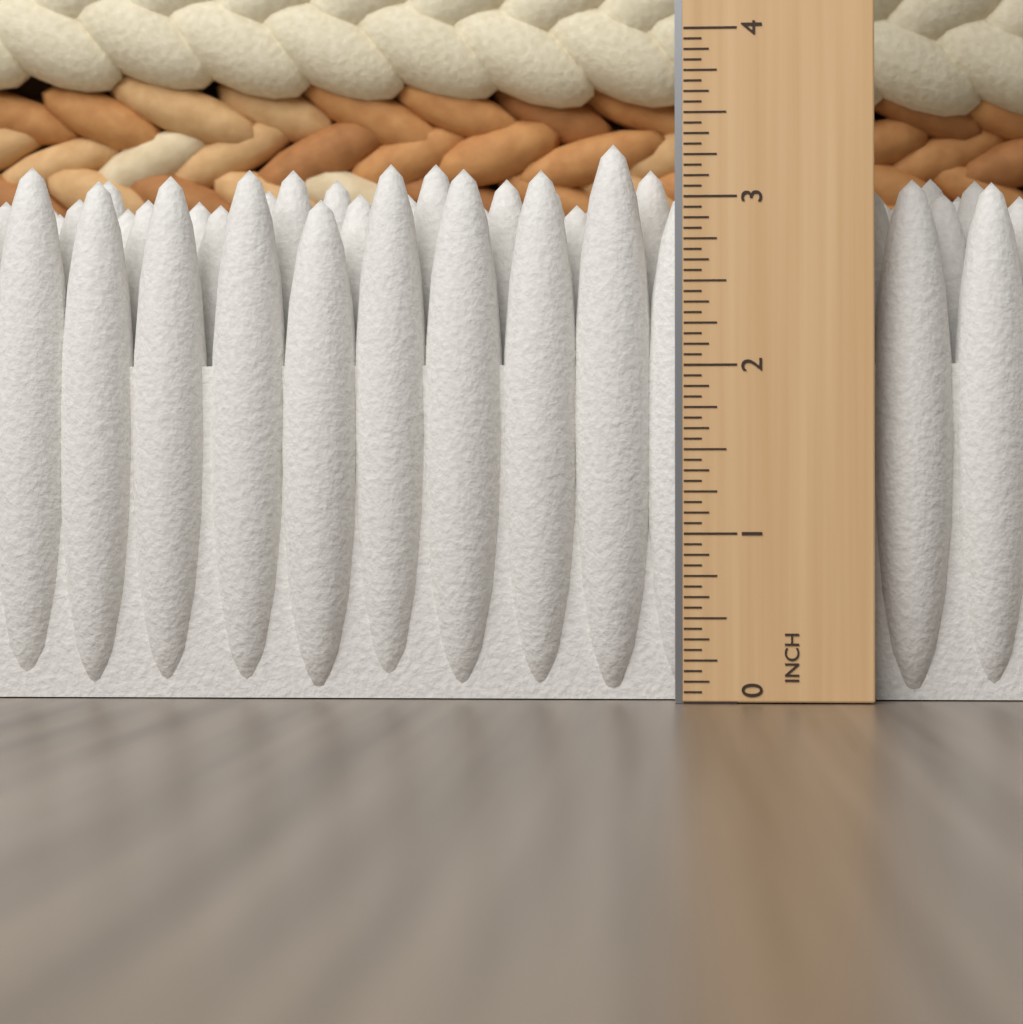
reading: 3.3750 in
